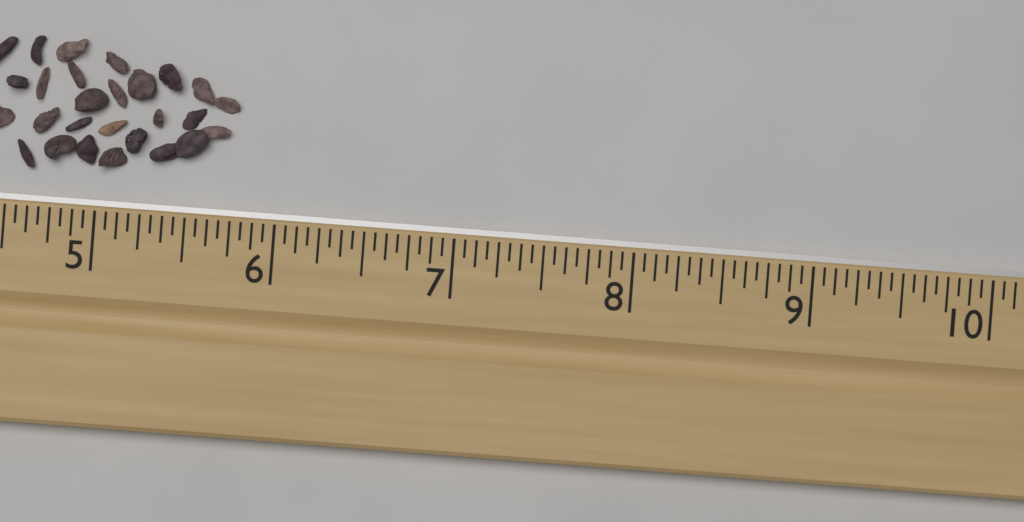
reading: 5.7500 in
